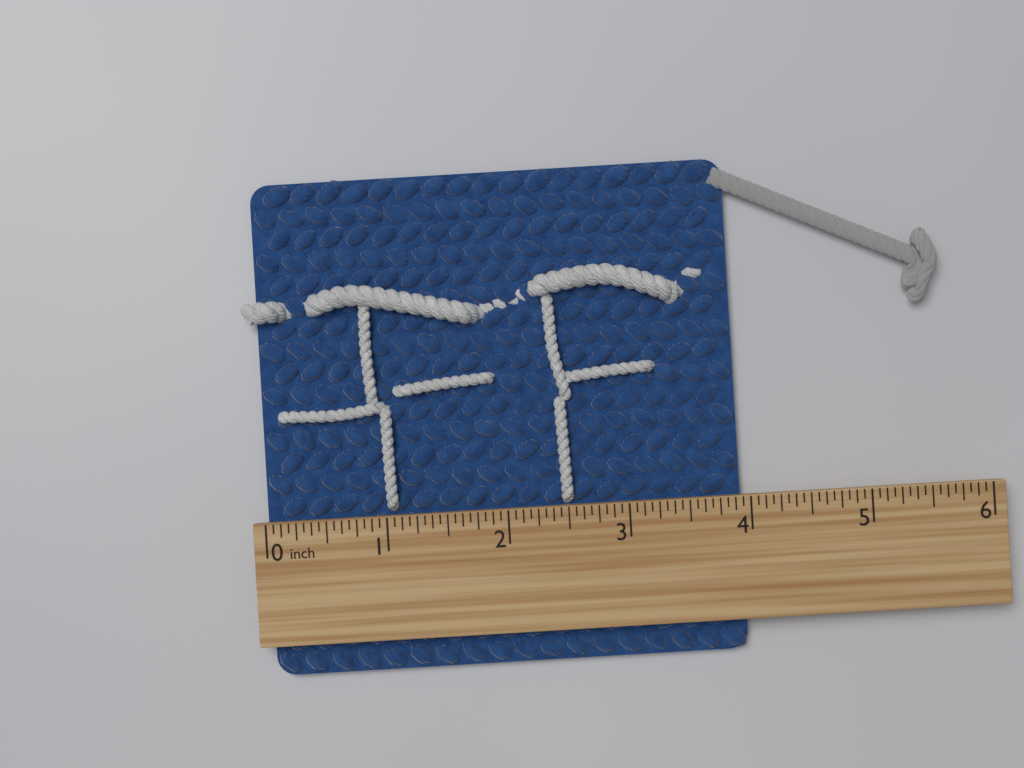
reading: 3.9375 inch
